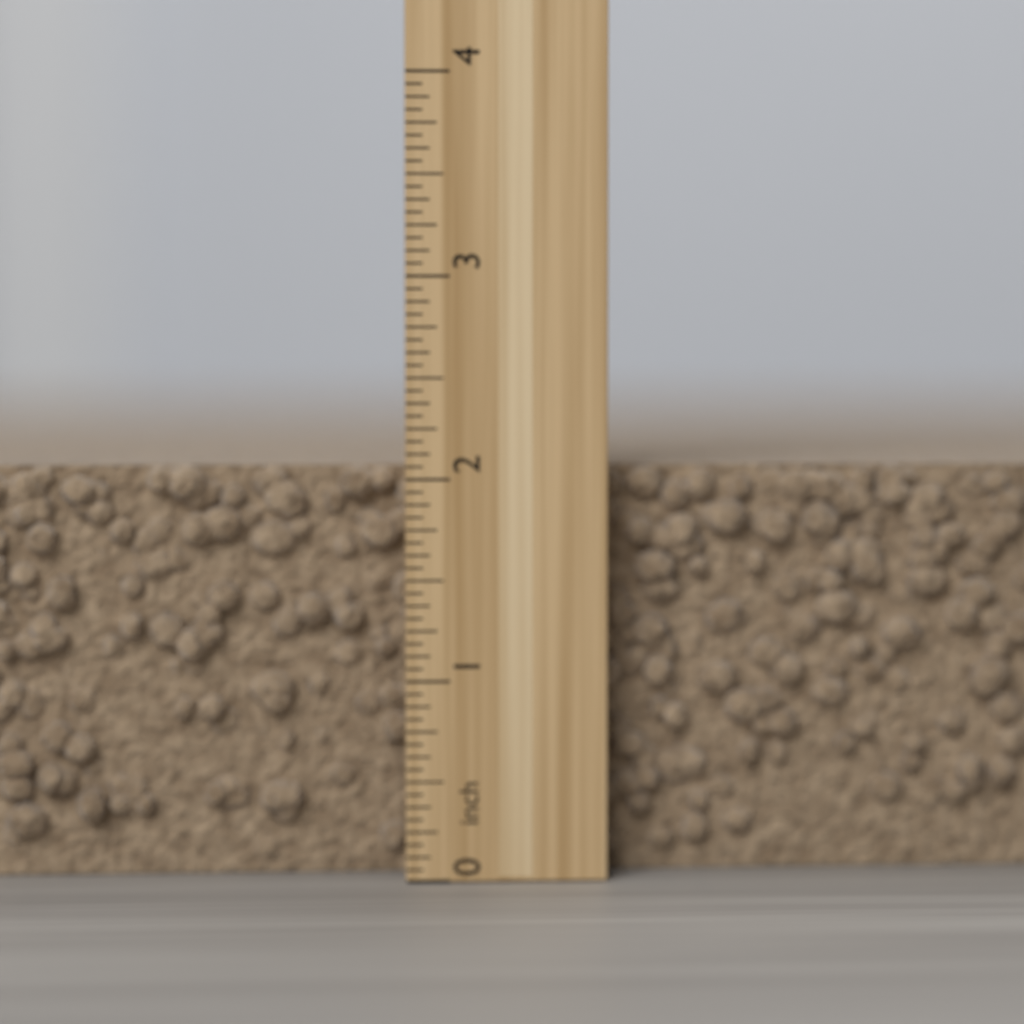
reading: 2.0625 inch
